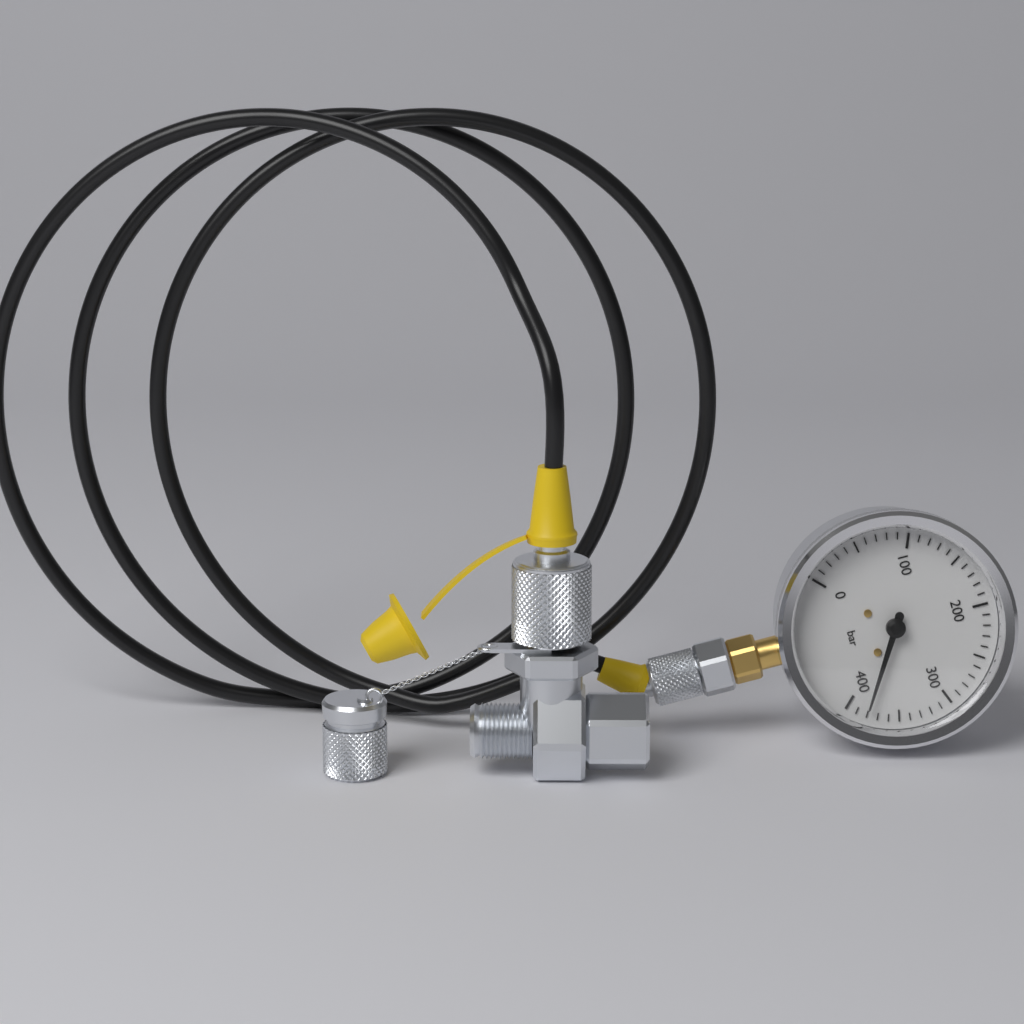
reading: 380 bar
